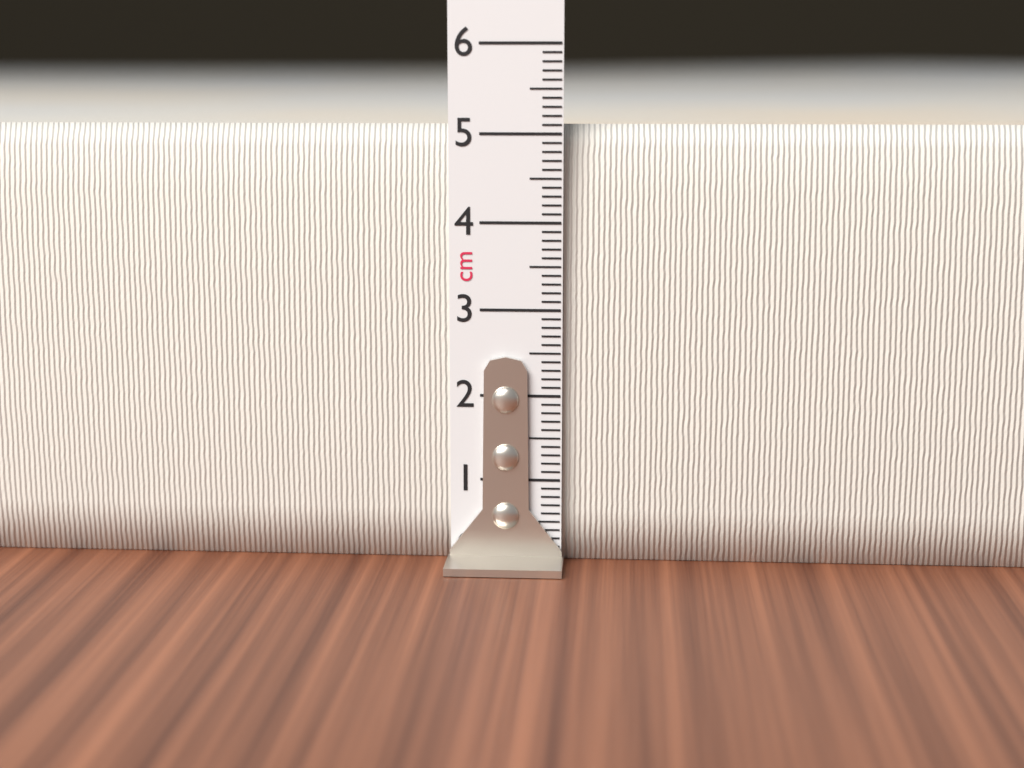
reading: 5.1 cm
